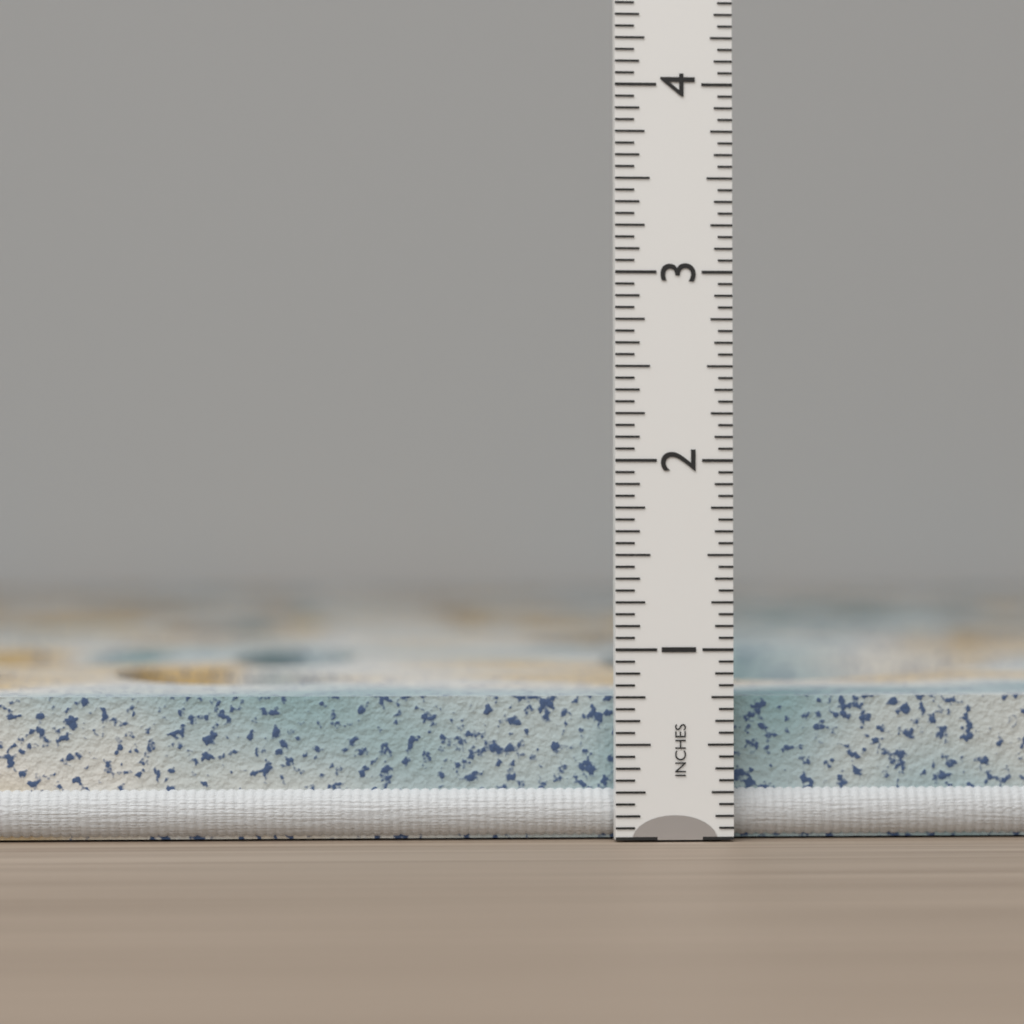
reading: 0.7500 in
